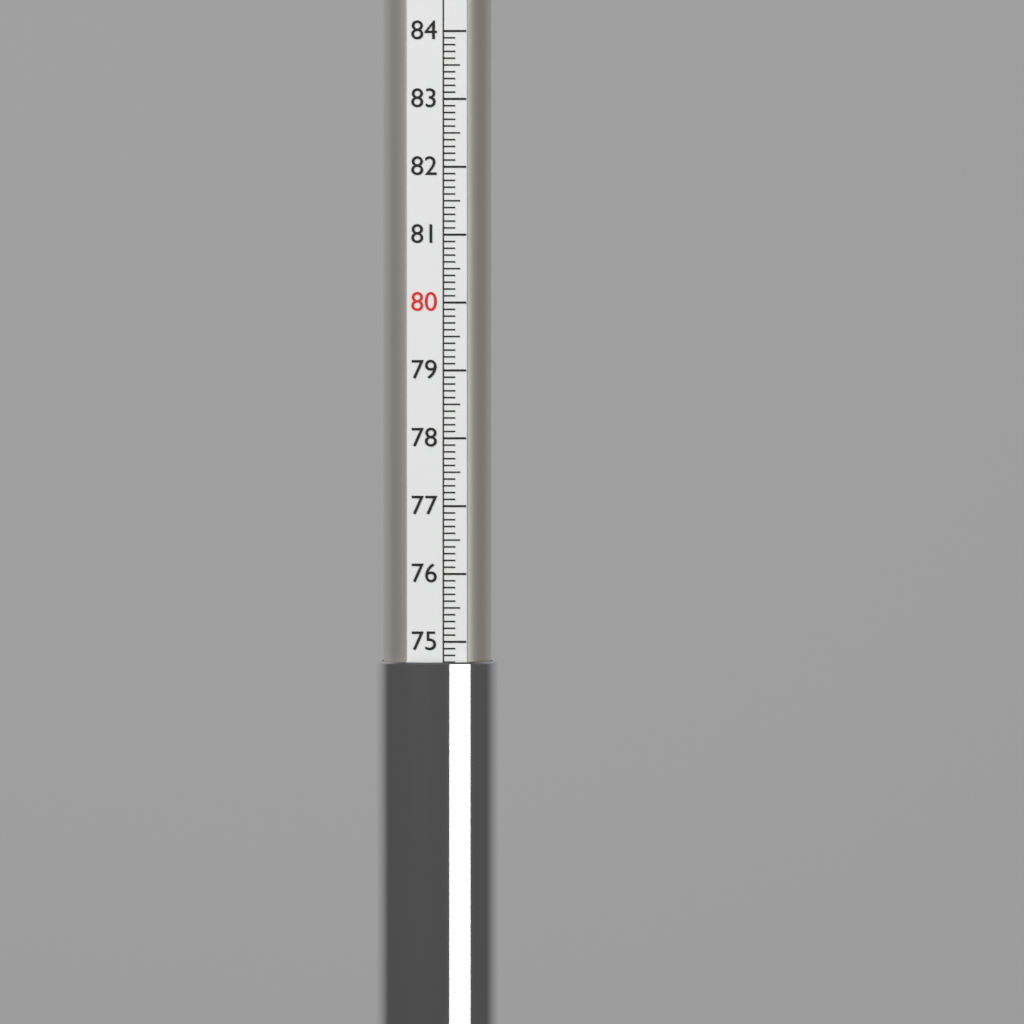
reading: 74.7 (no unit)
